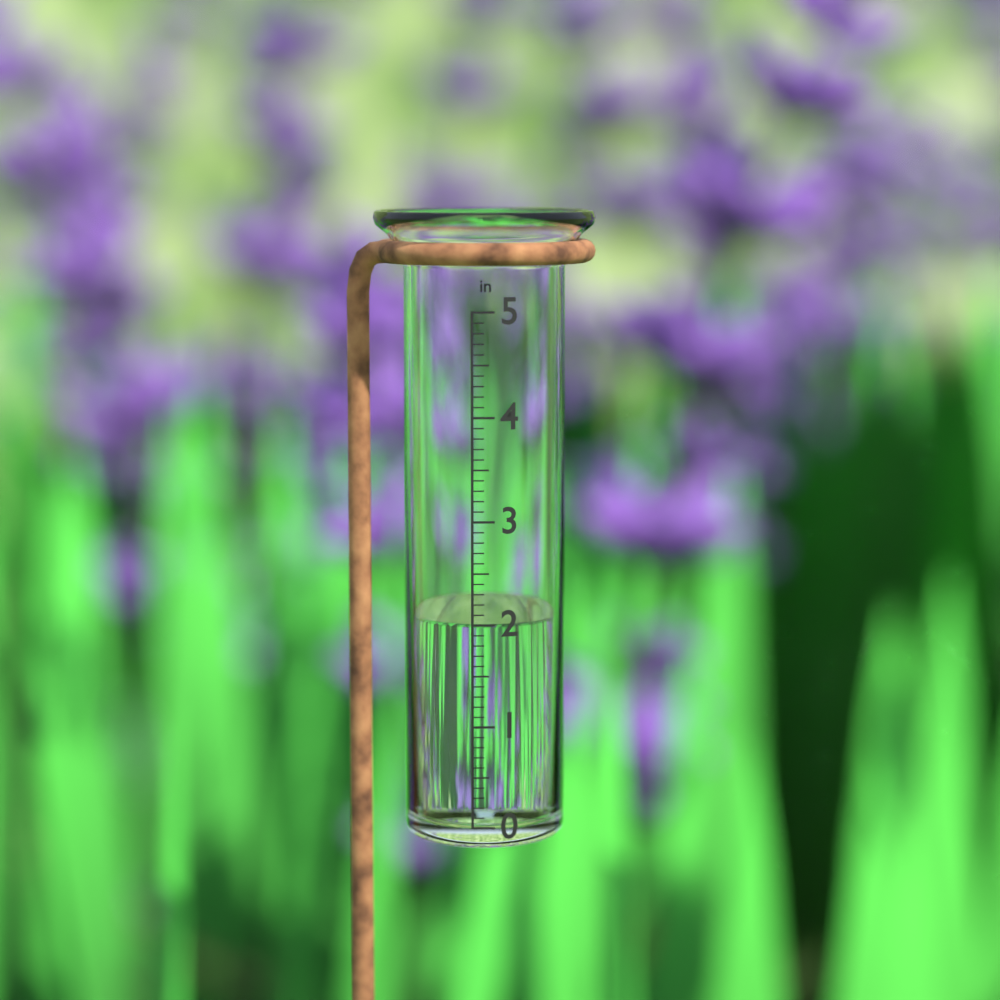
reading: 2.0 in
